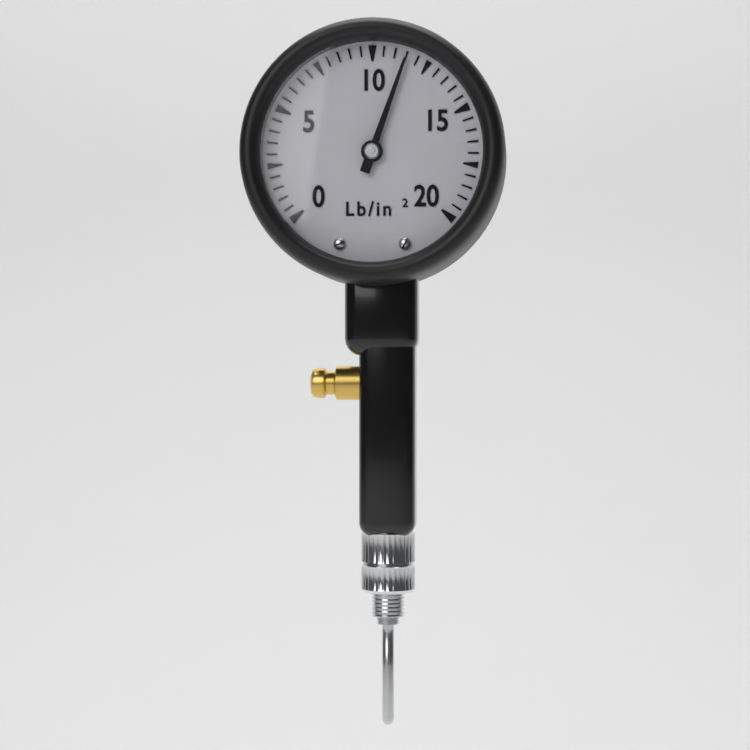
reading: 11.5 lb/in²
